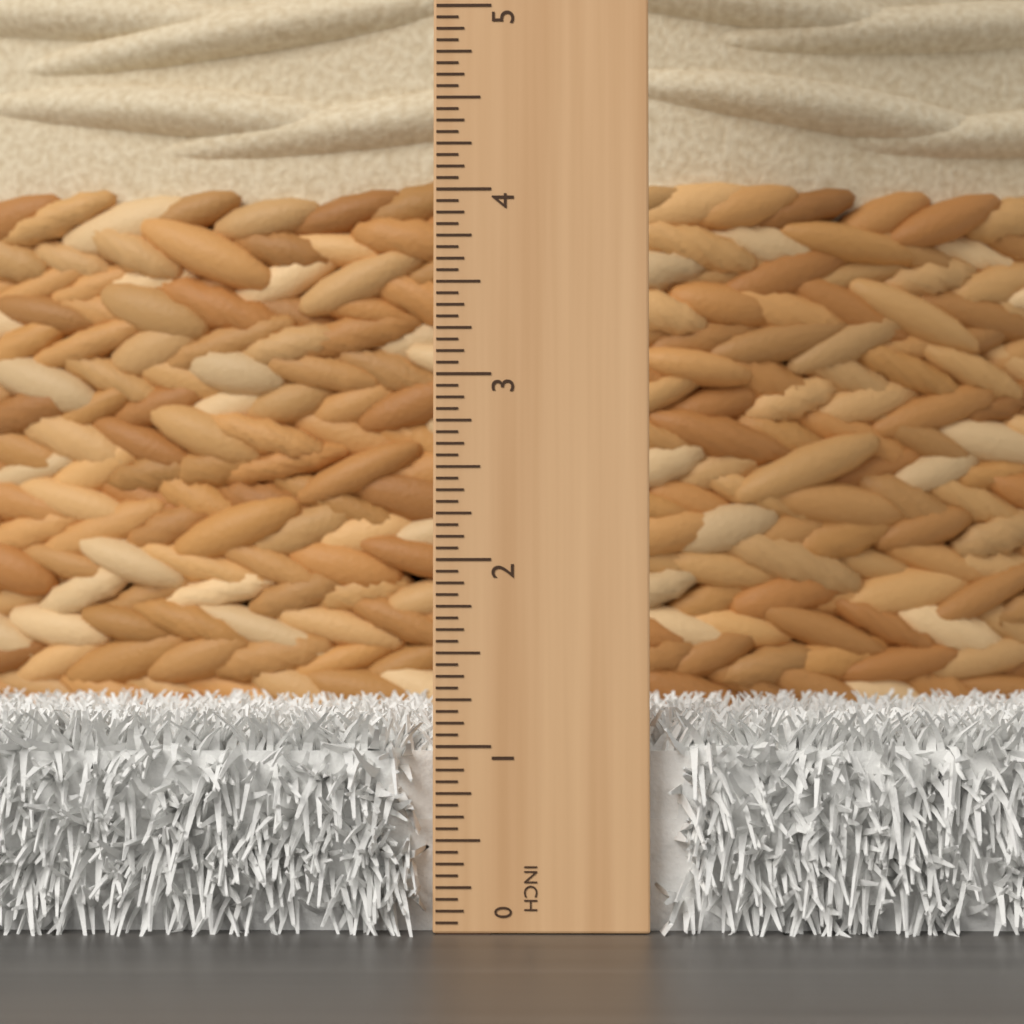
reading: 1.1875 in
